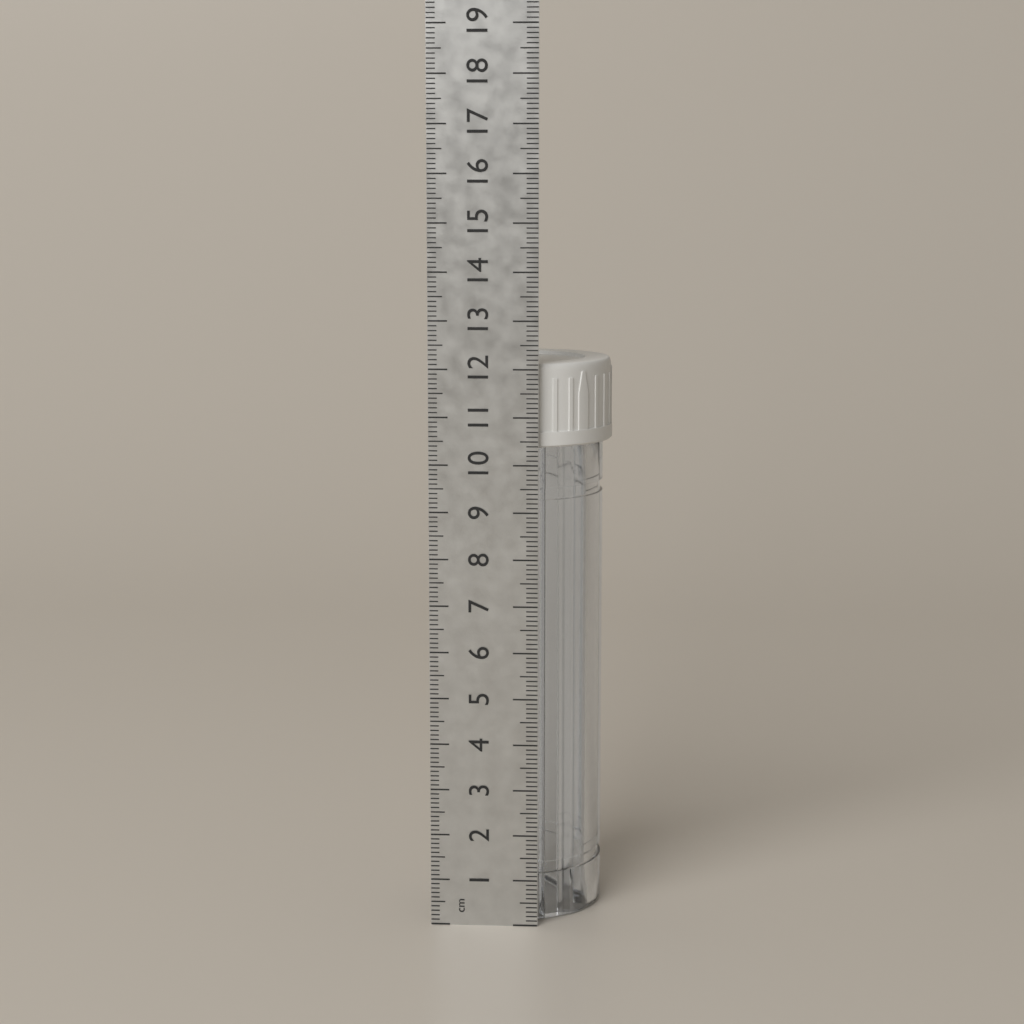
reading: 12.1 cm
